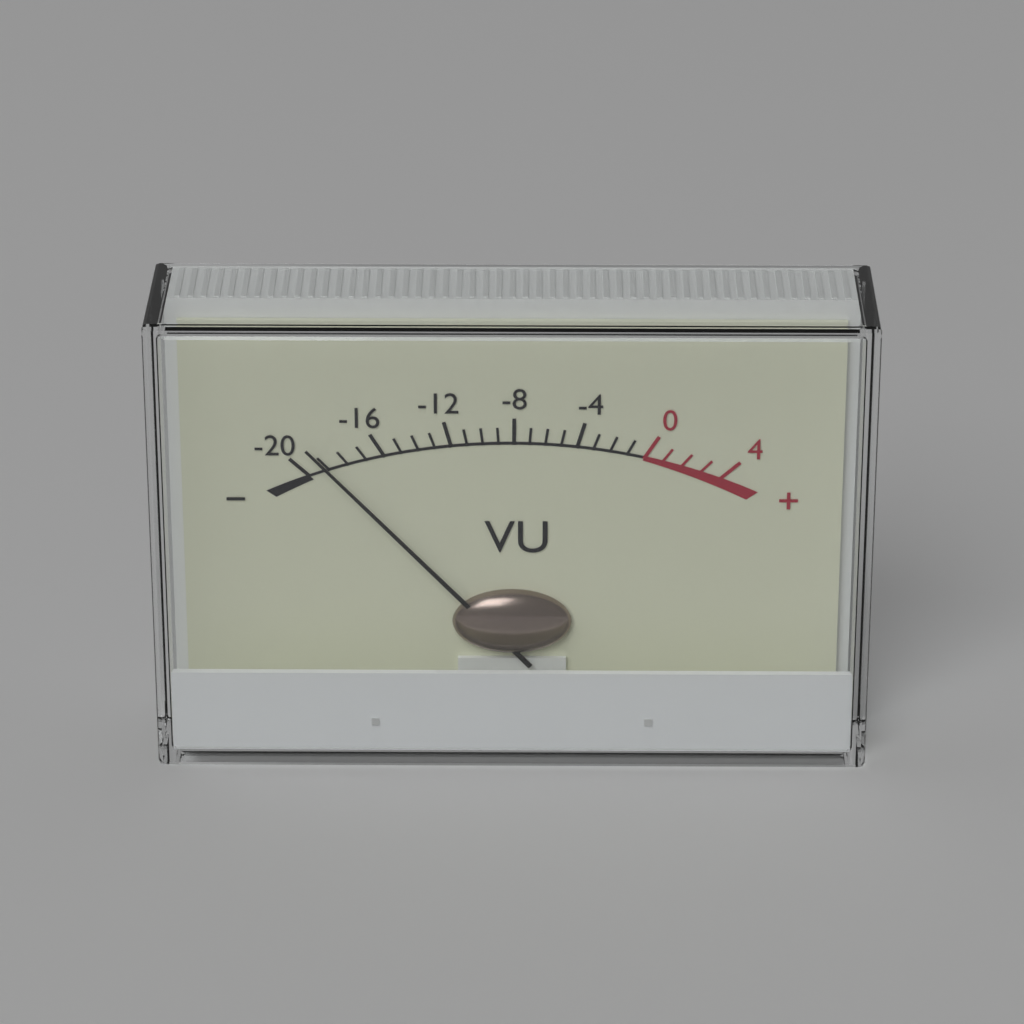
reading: -19 VU
